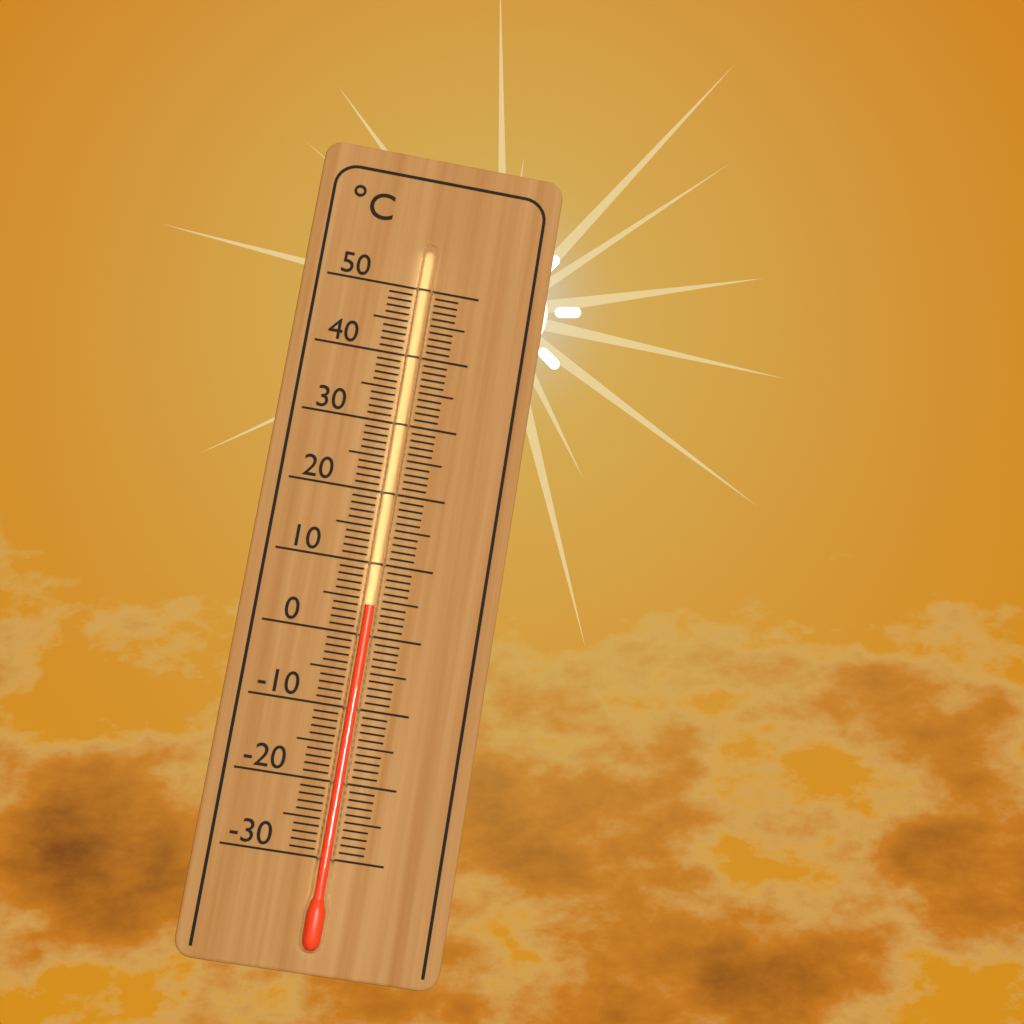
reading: 4 °C
